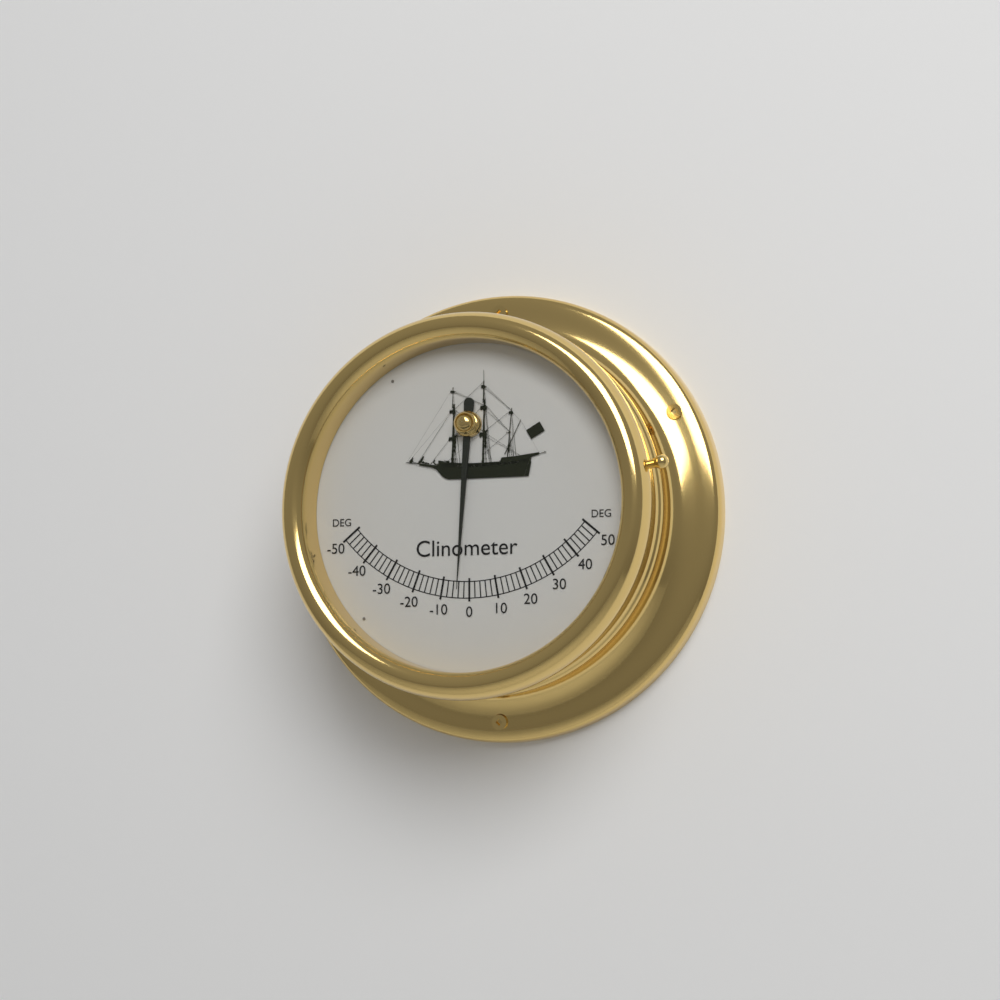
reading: -4 deg
